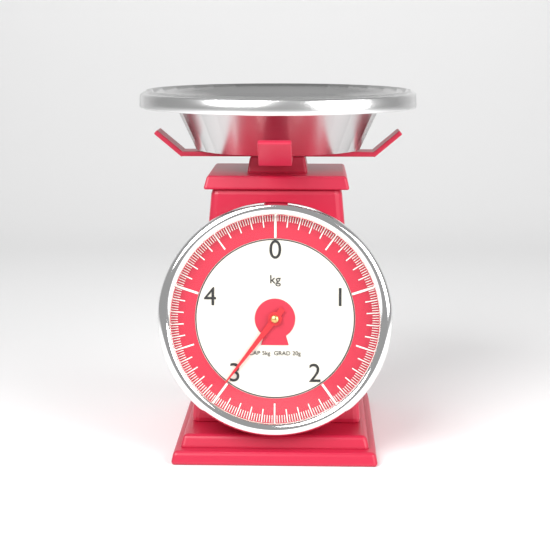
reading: 3.02 kg
